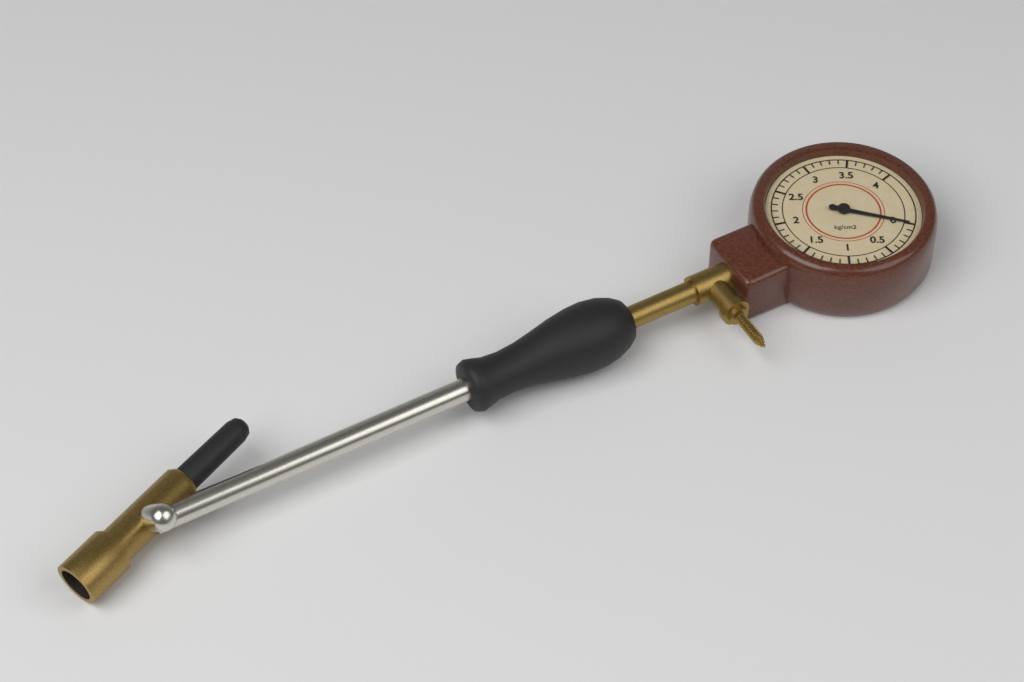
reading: 0.0 kg/cm2
